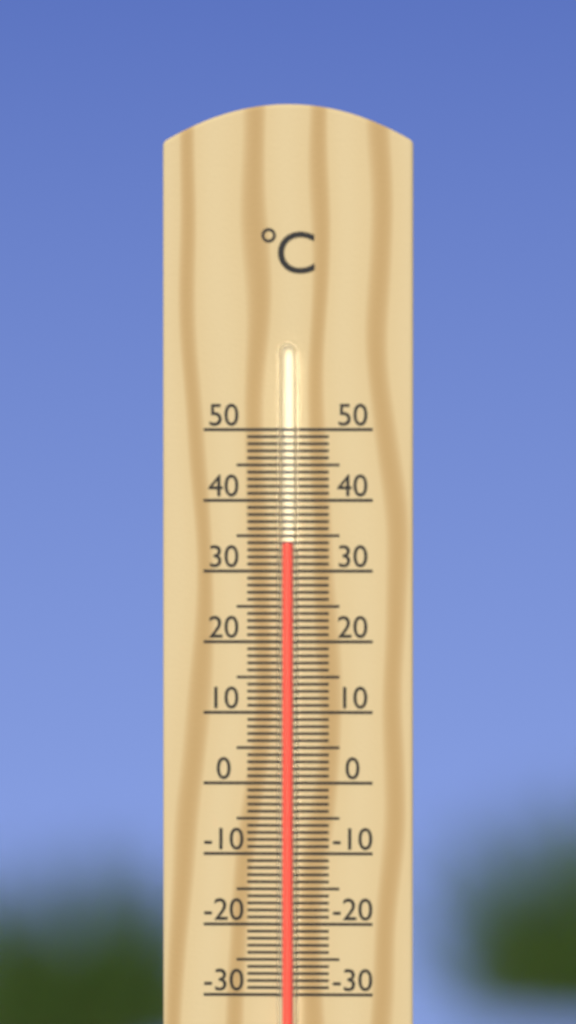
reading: 34 °C
